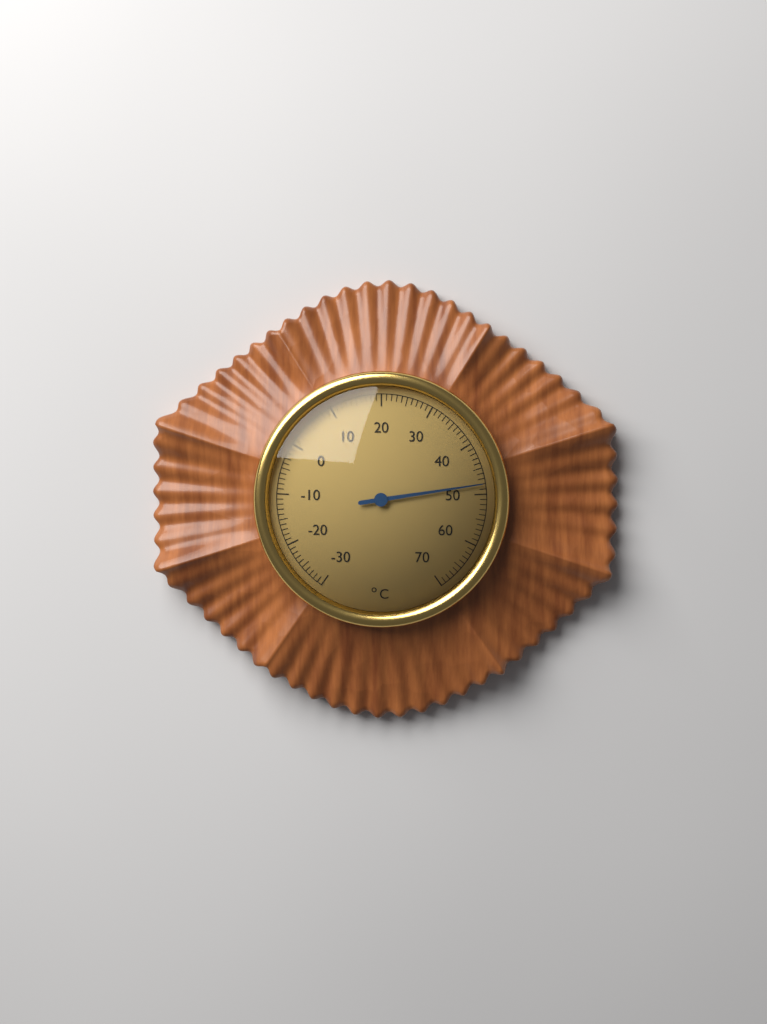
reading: 48 °C
